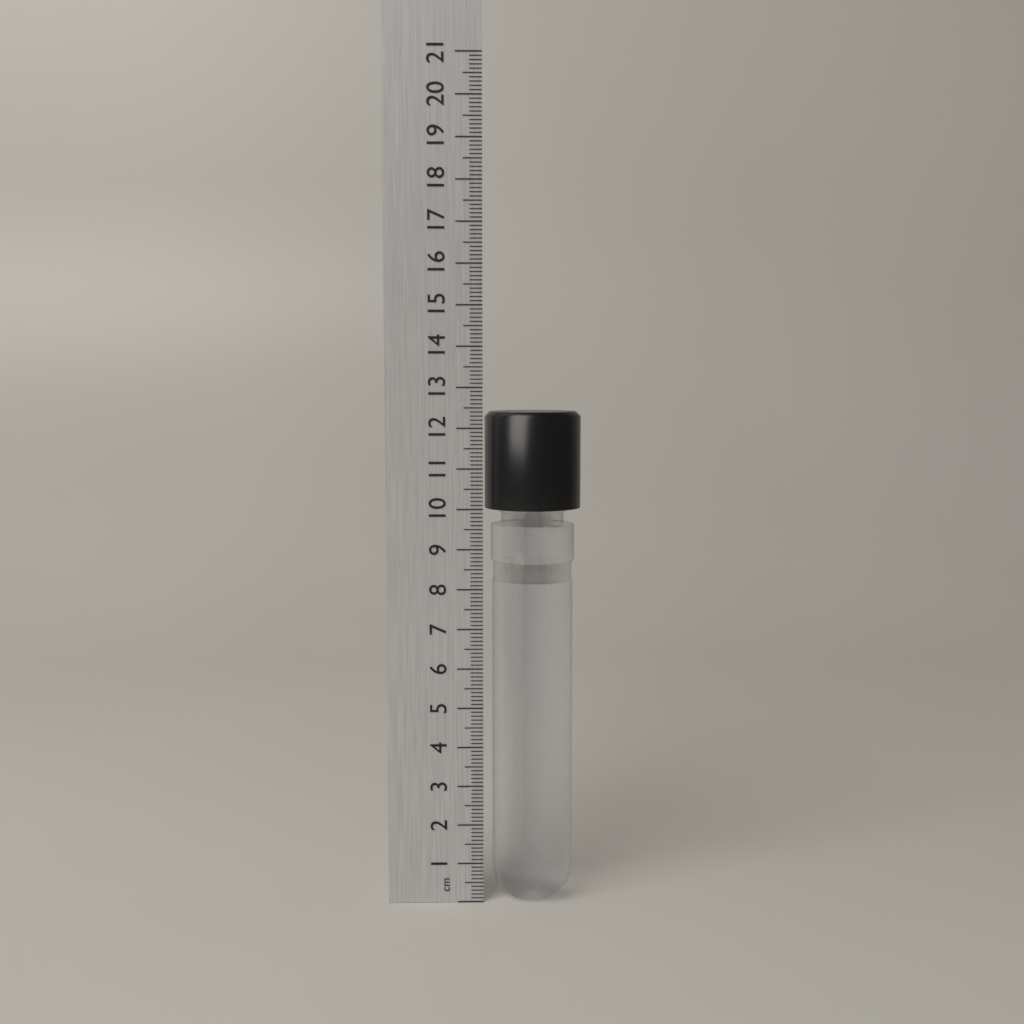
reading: 12.4 cm
